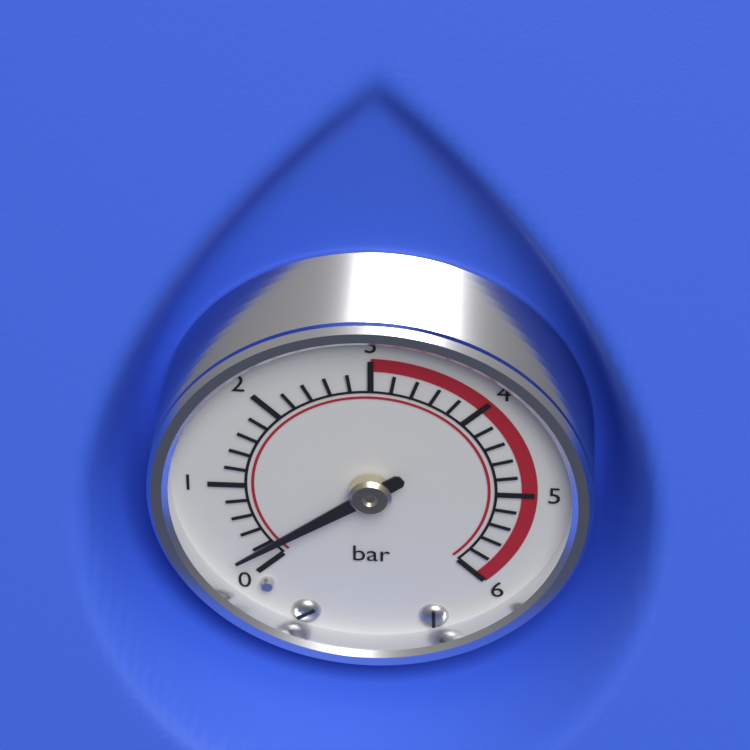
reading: 0.2 bar
